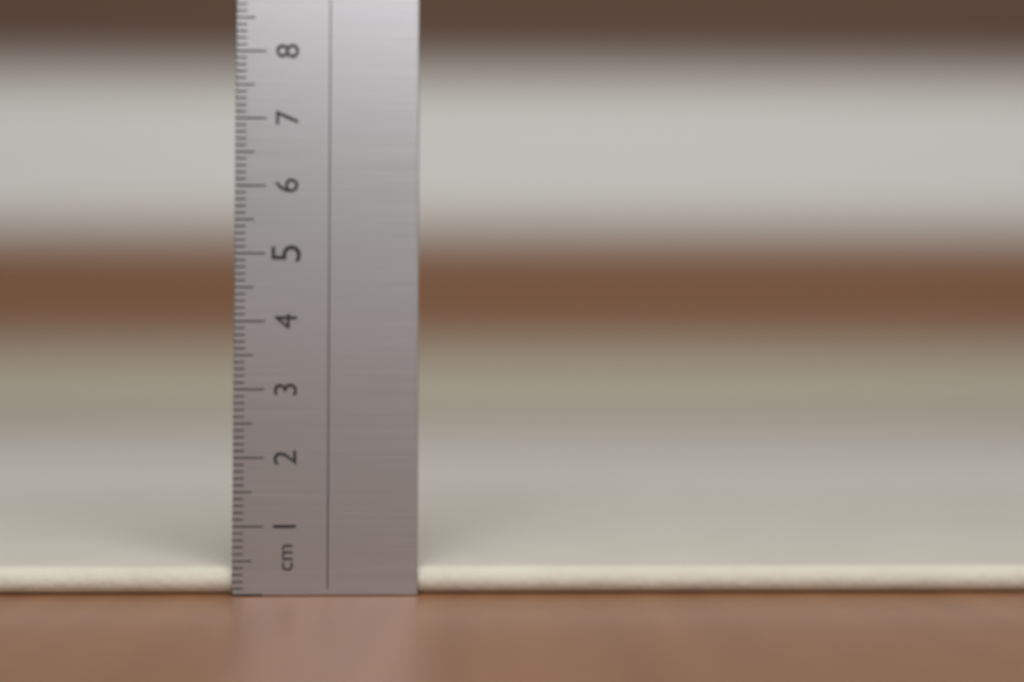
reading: 0.4 cm
